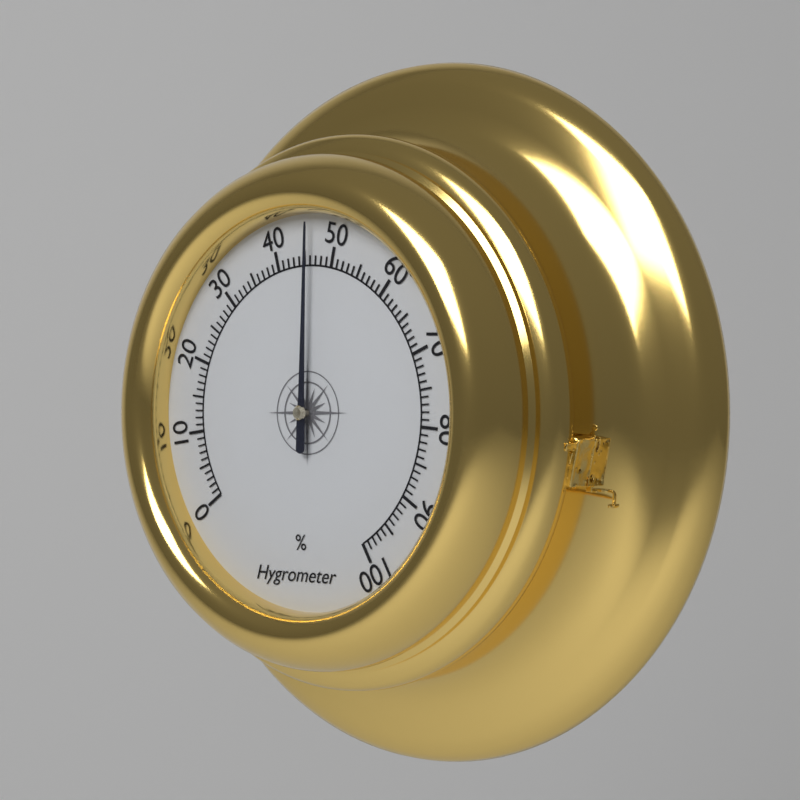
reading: 46 %
